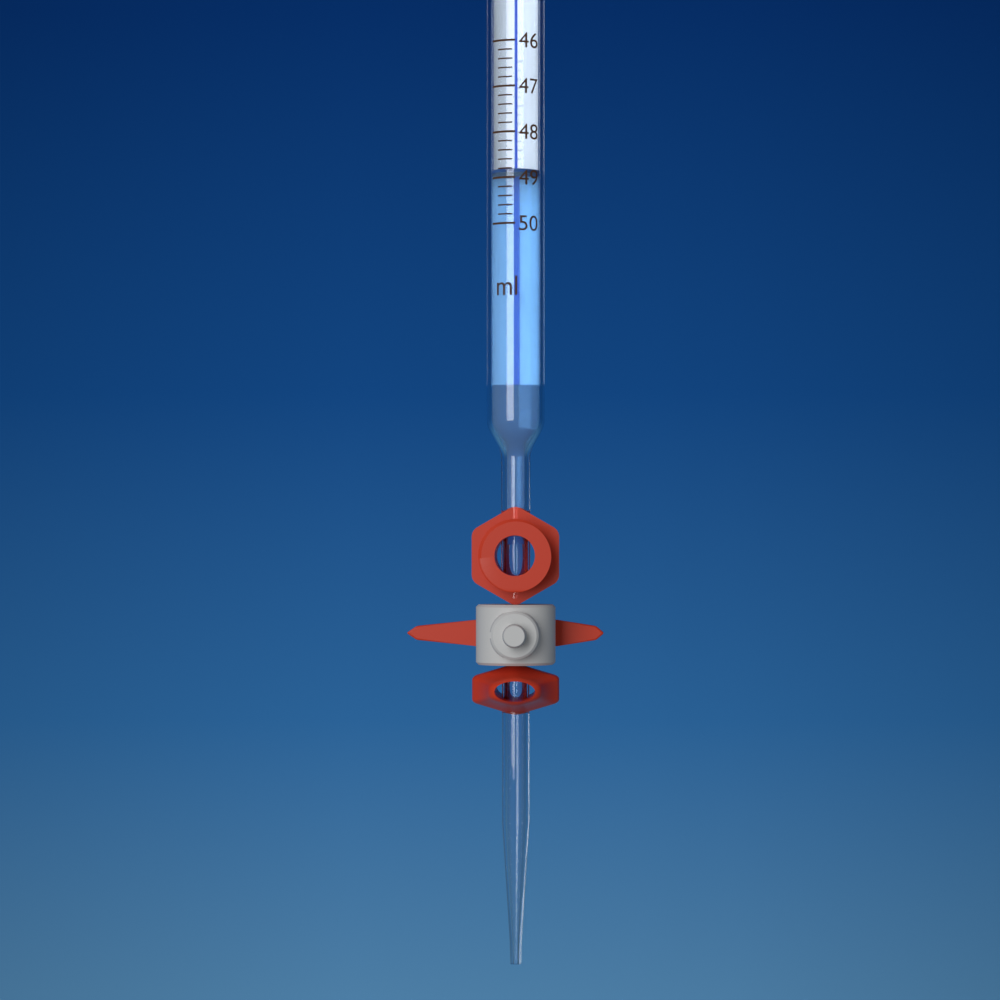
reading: 48.8 ml
